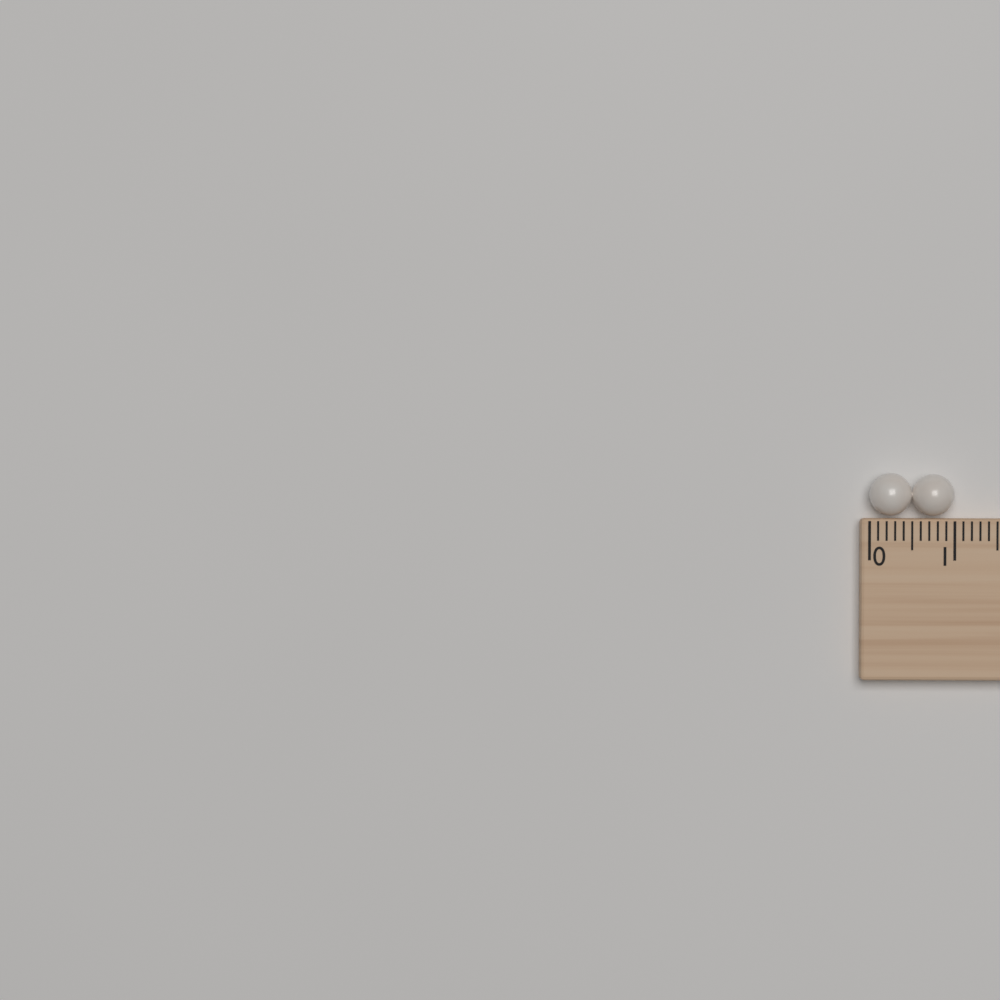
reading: 1.0 (no unit)
